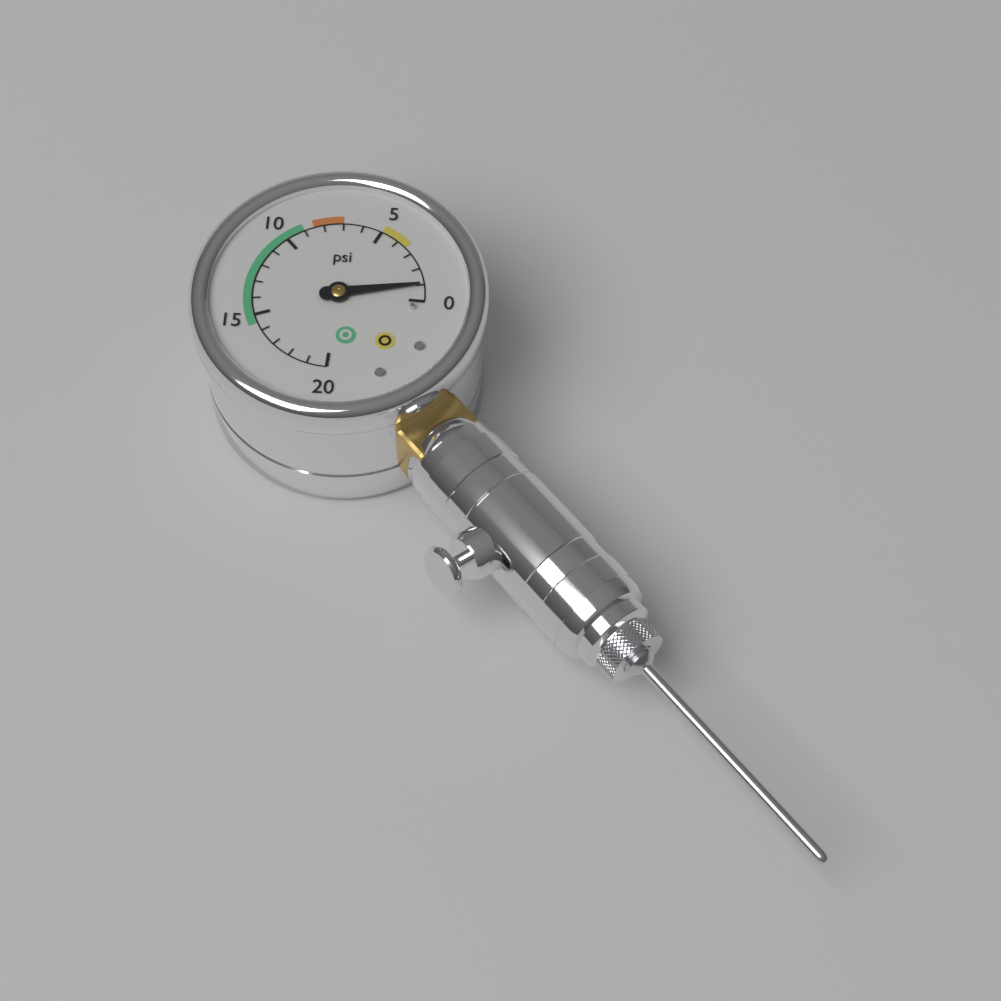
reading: 1 psi
